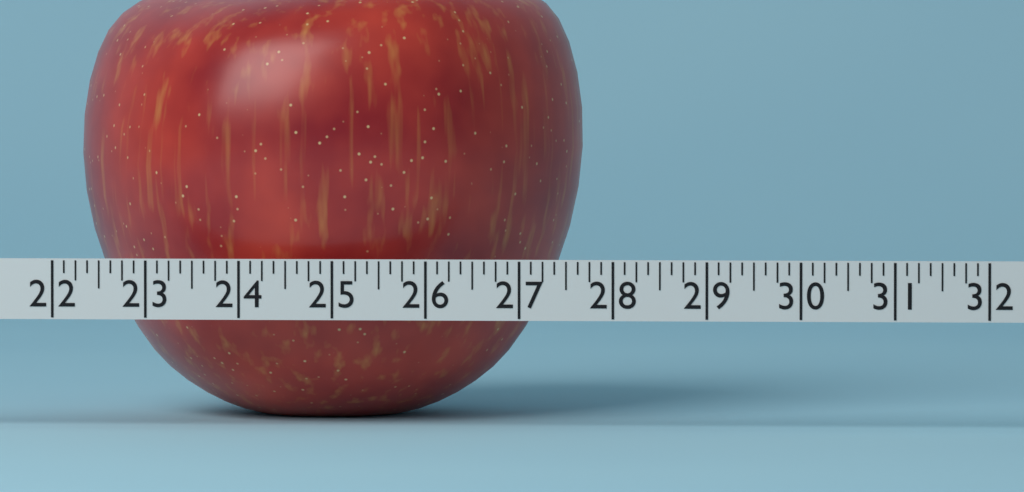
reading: 27.500 (no unit)
